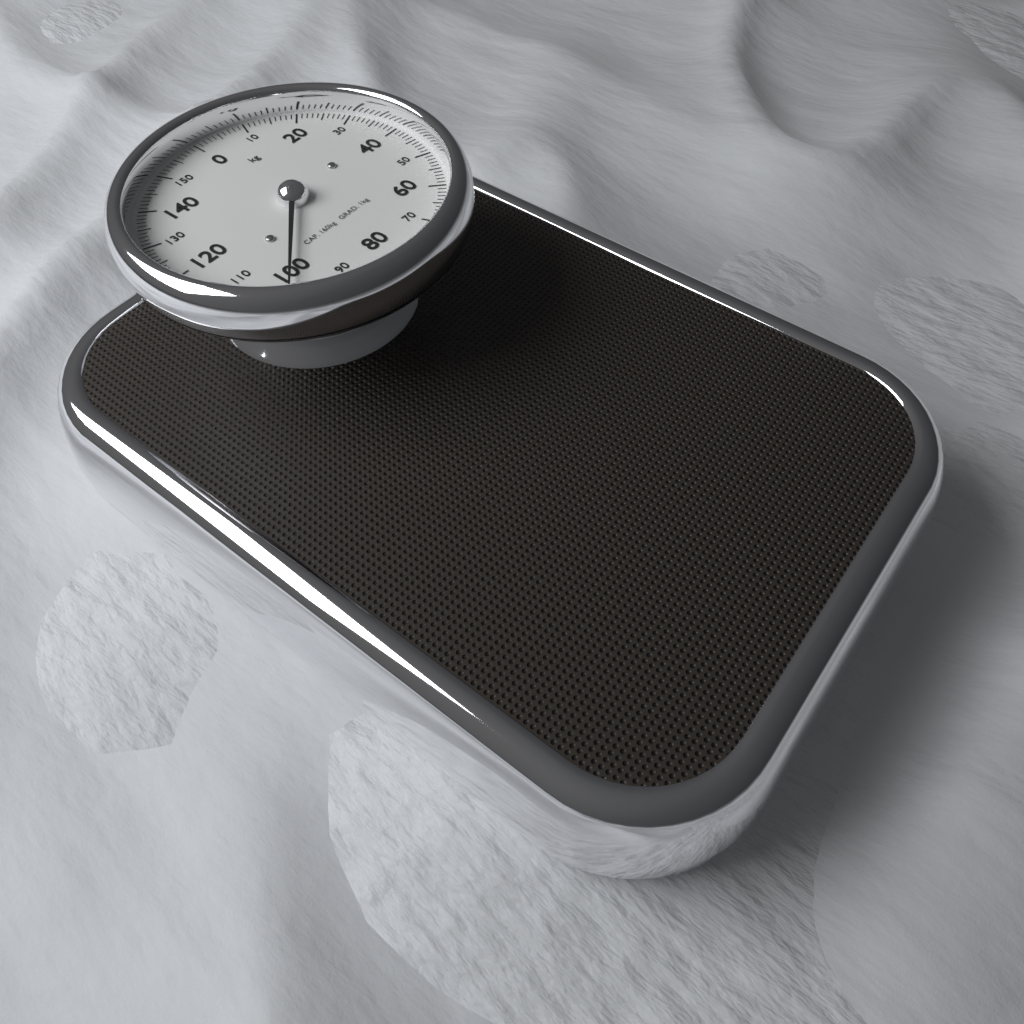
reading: 100 kg
